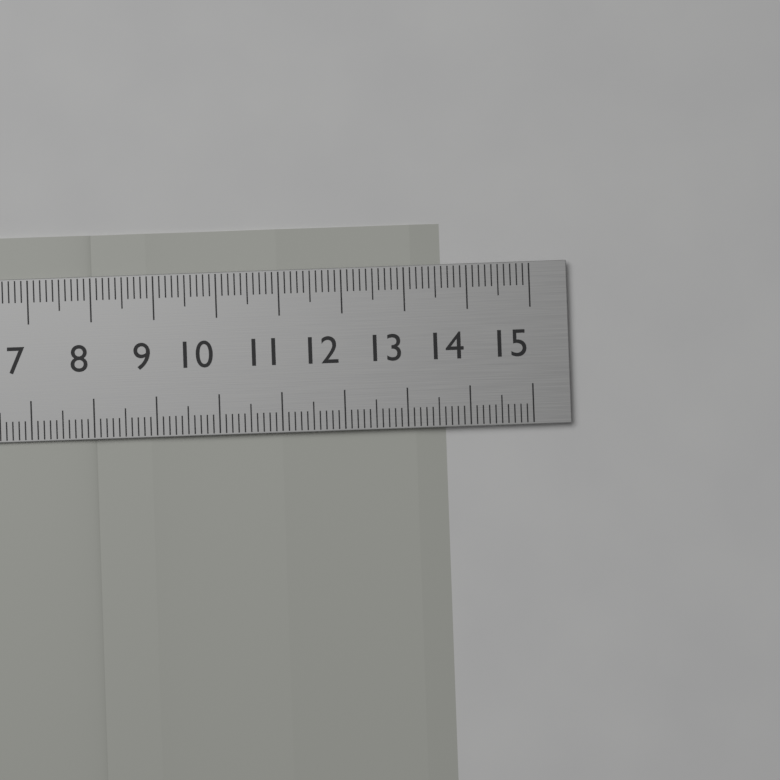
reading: 13.6 cm
